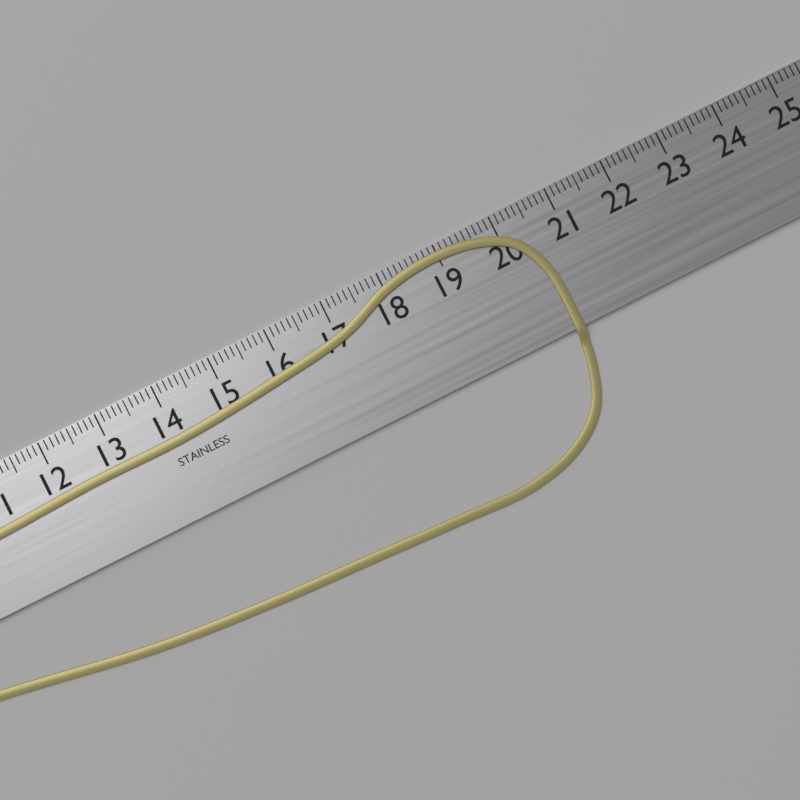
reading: 20.6 cm
